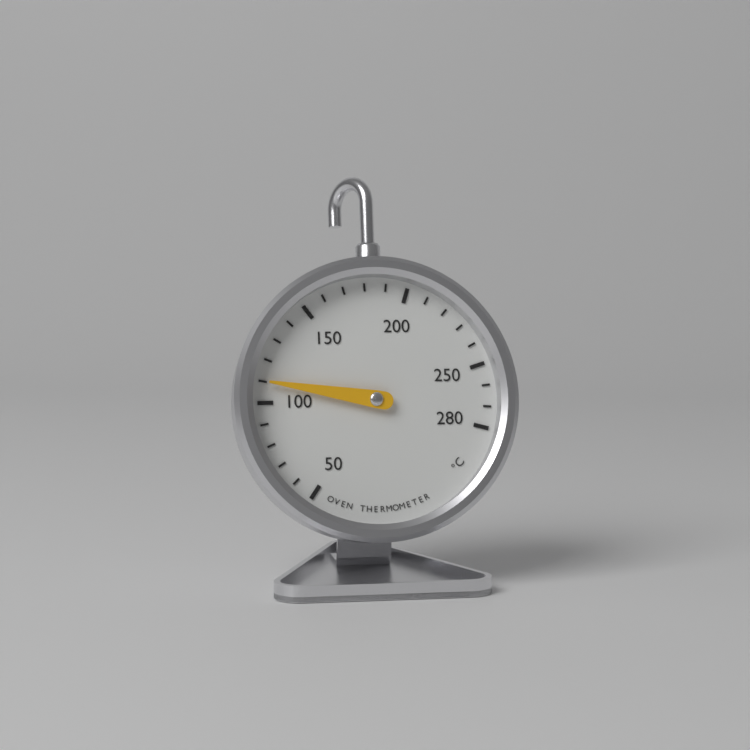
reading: 110 °C
